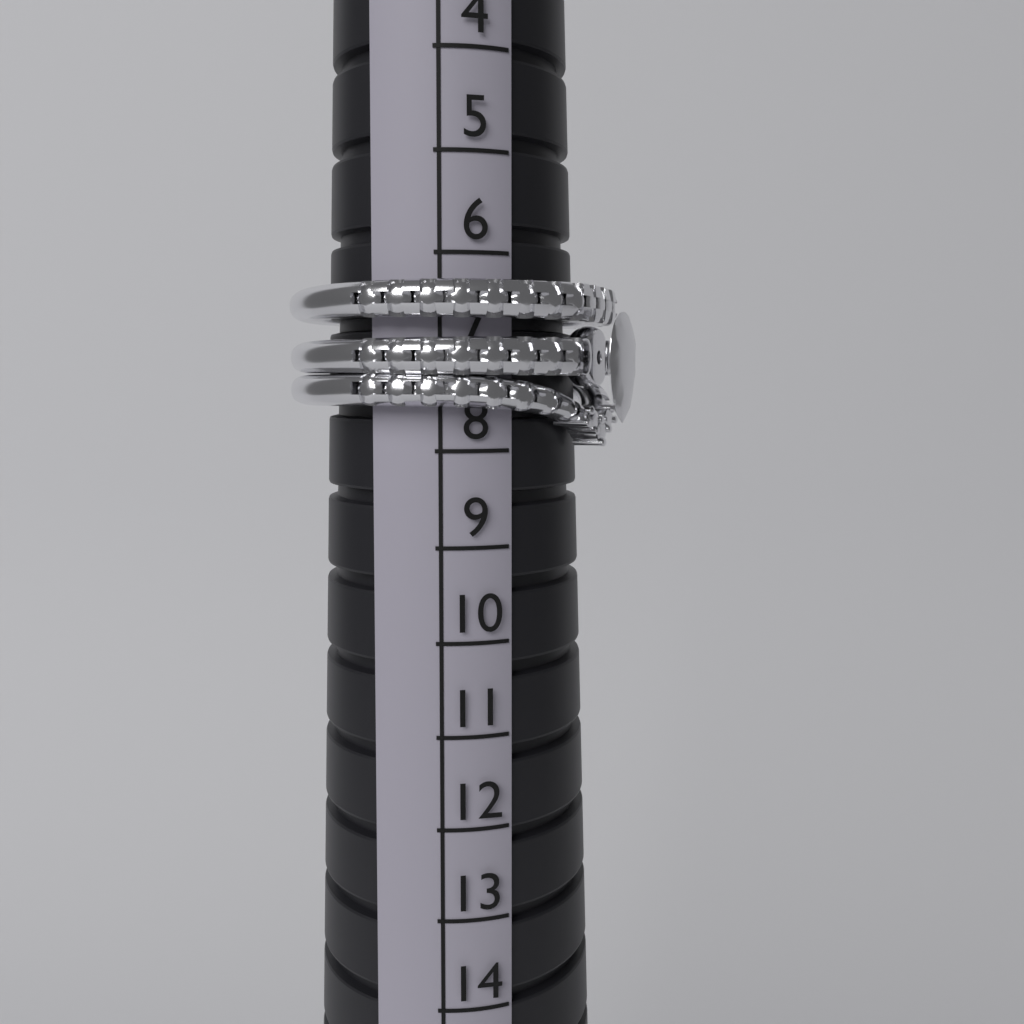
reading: 8 (no unit)
